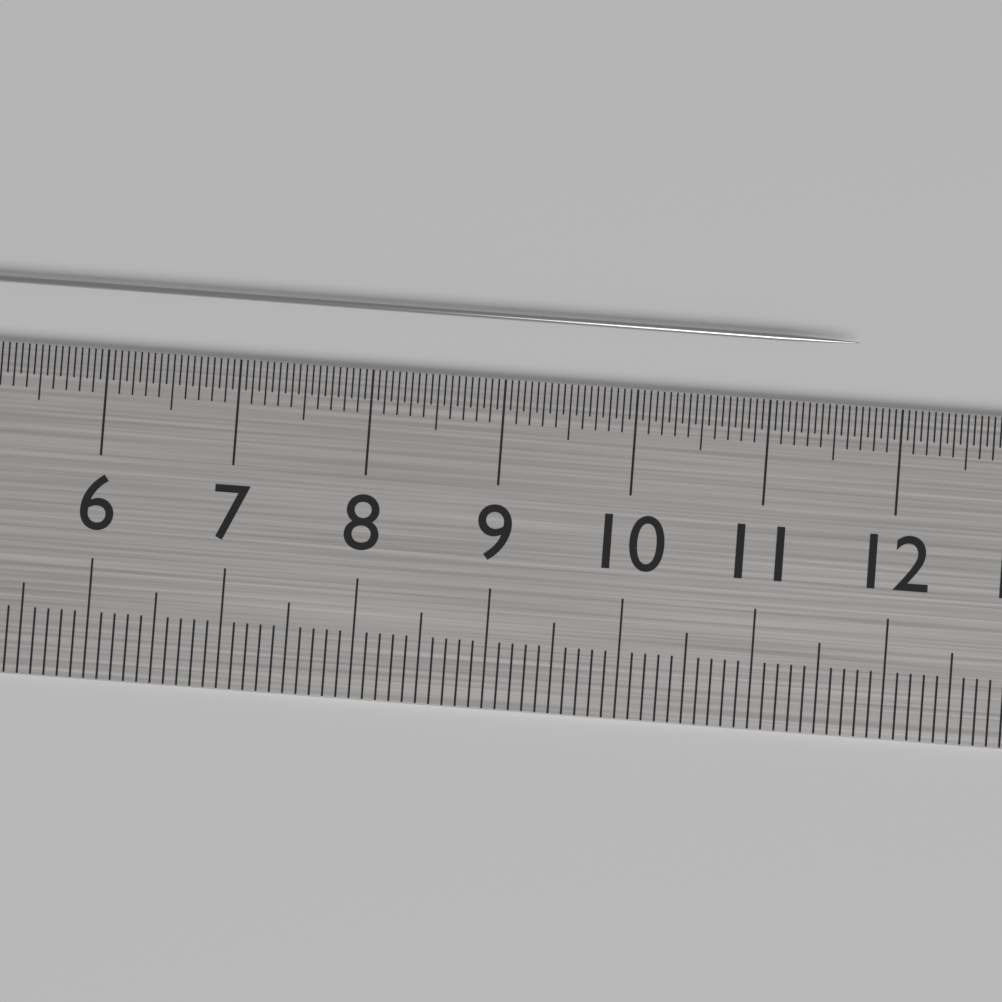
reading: 11.65 cm
